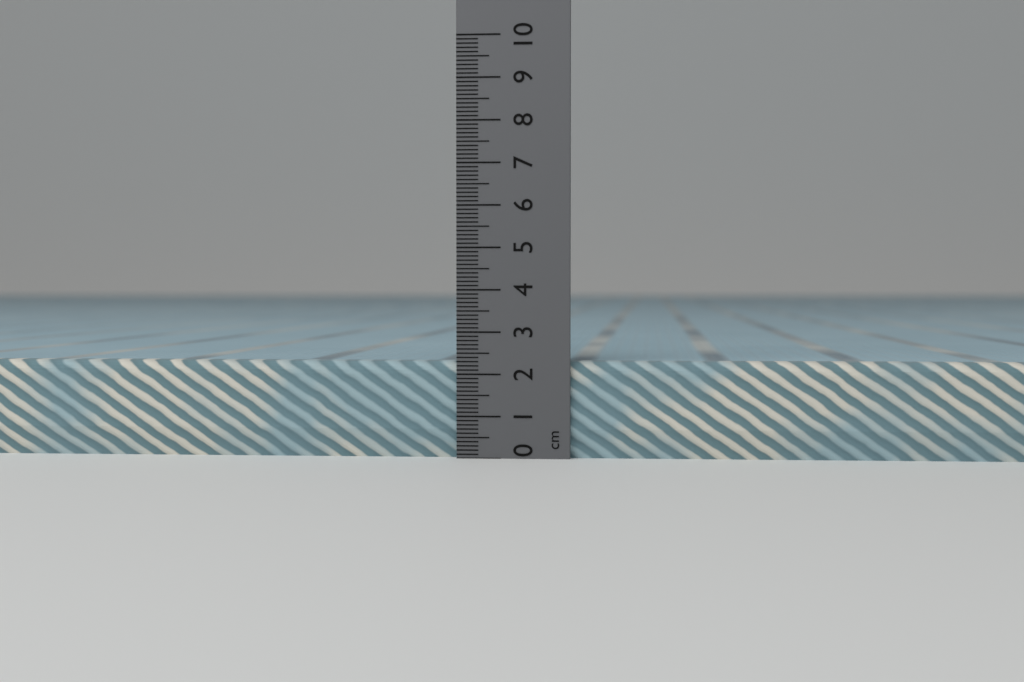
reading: 2.3 cm
